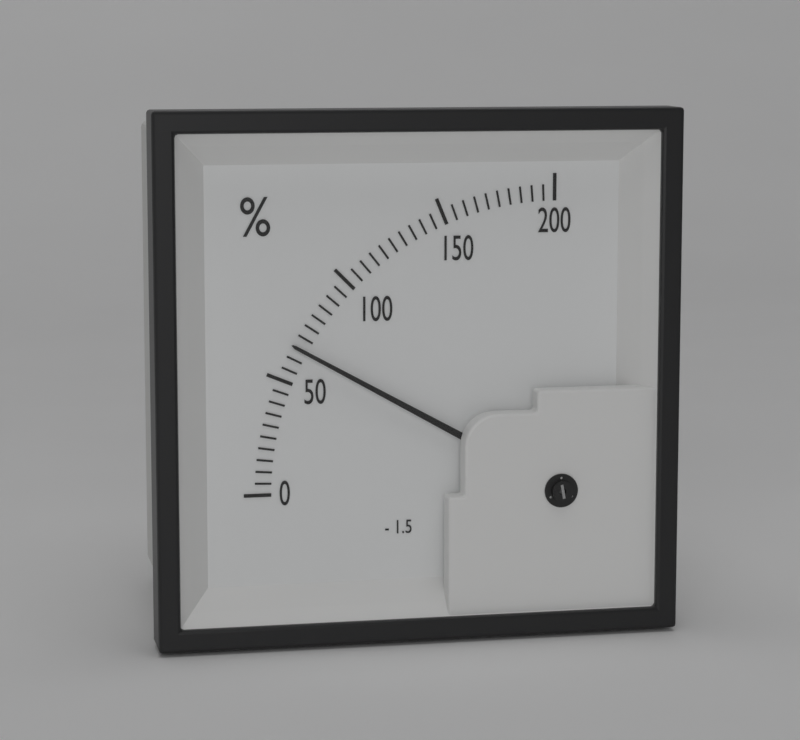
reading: 65 %
